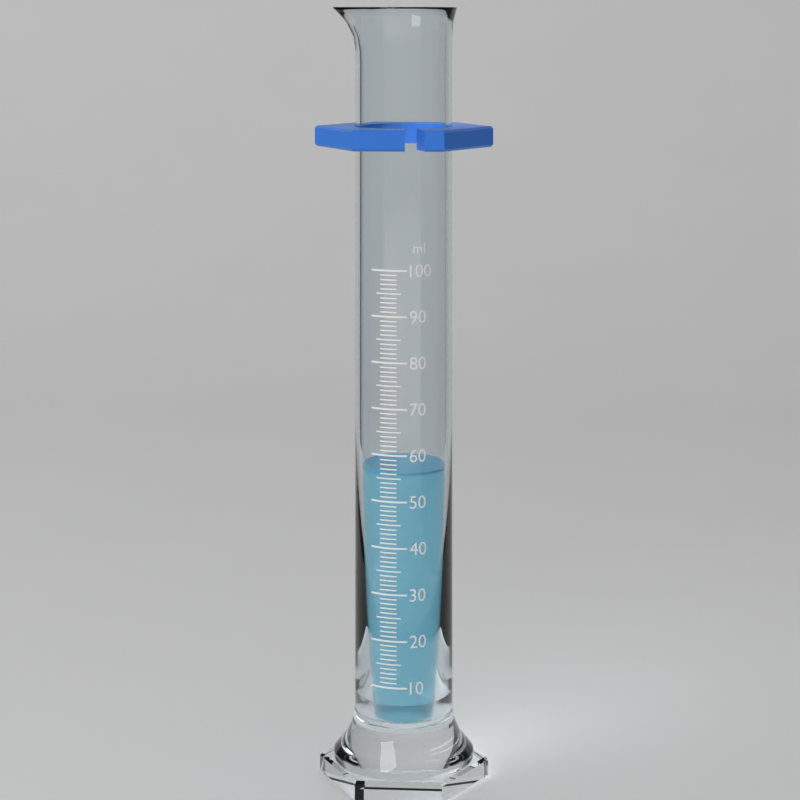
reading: 56 ml
